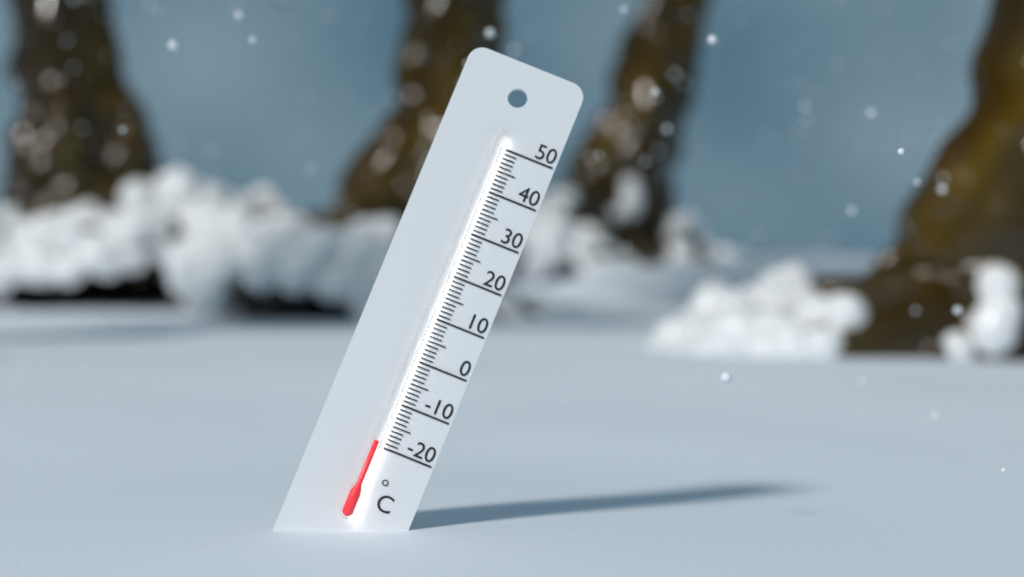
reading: -19 °C
